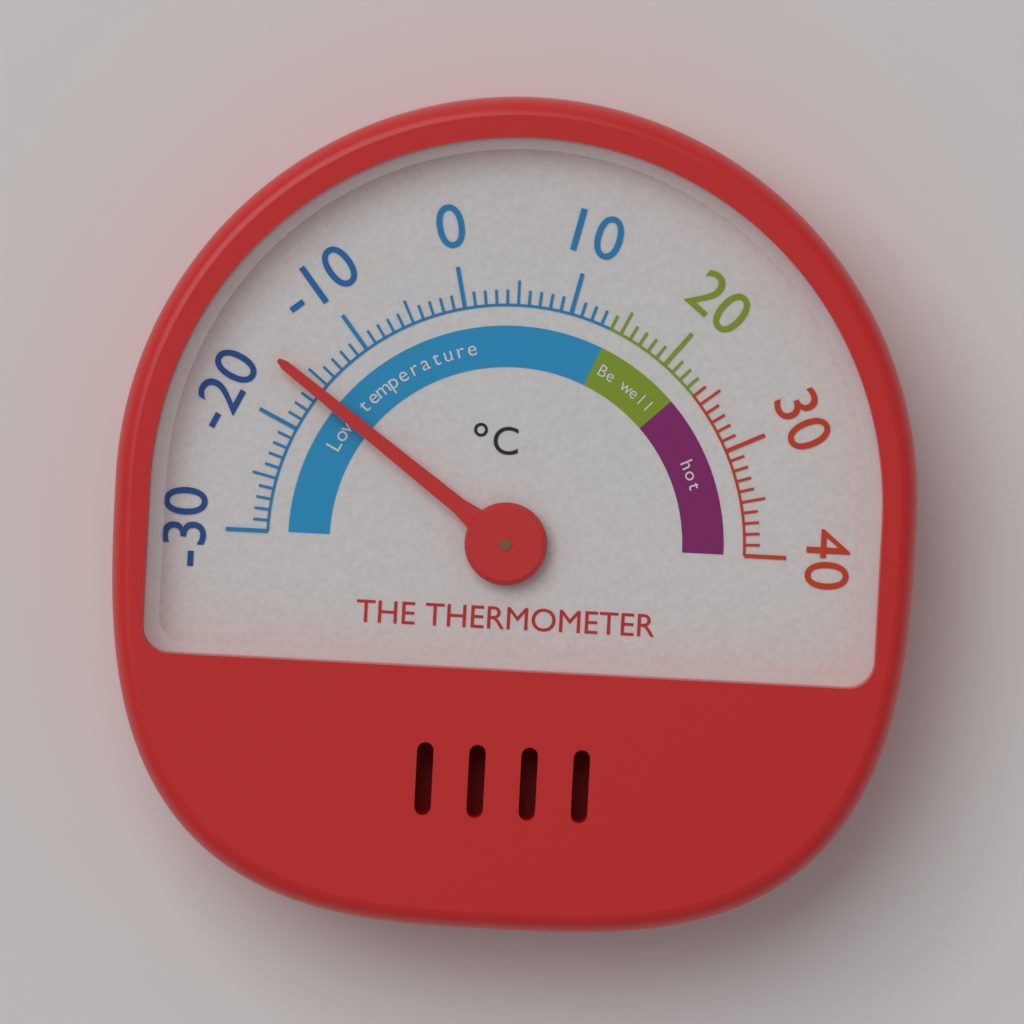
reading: -16 °C
